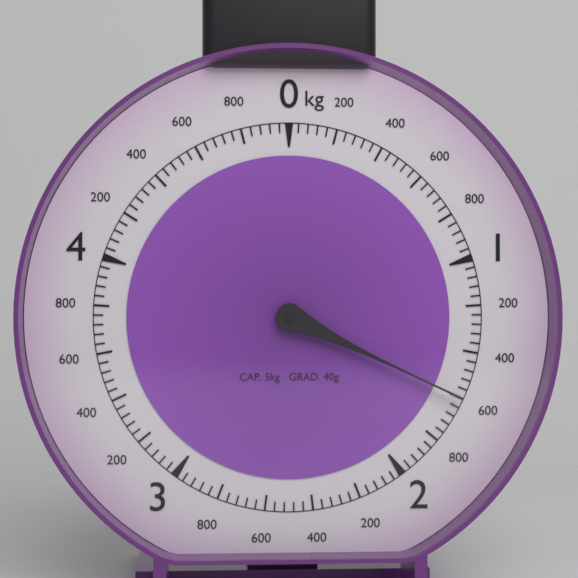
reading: 1.60 kg
